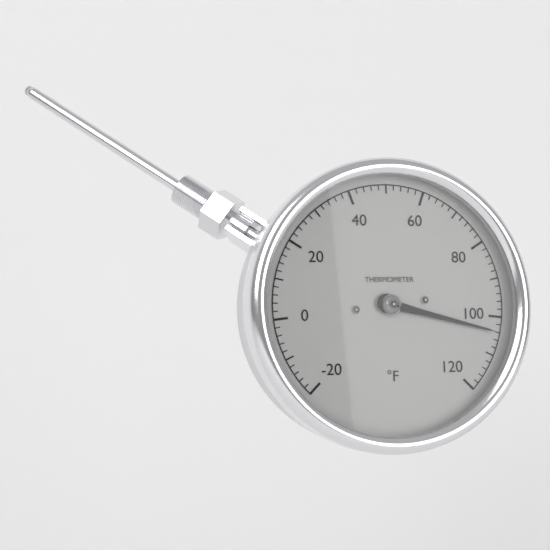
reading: 104 °F
